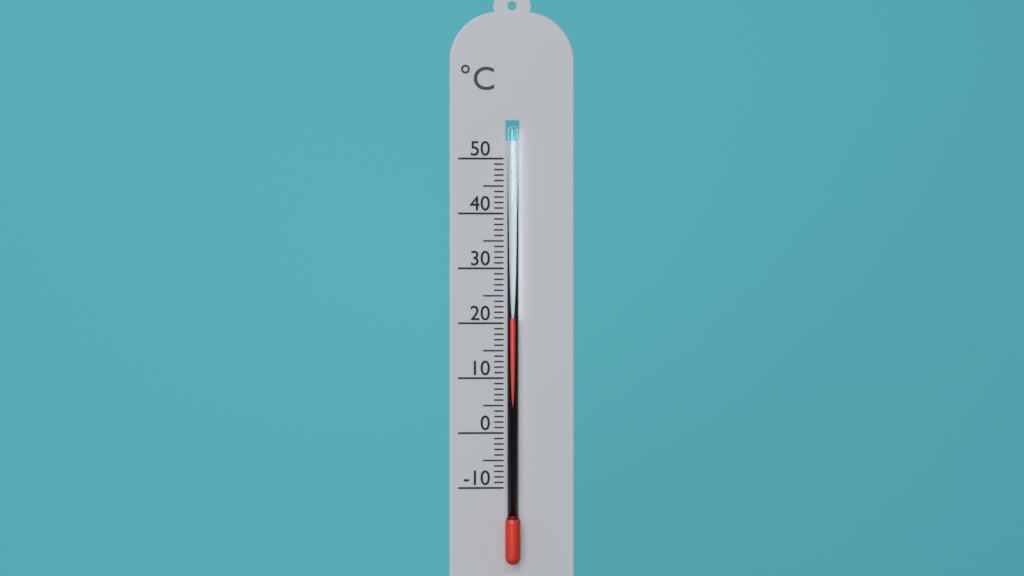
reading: 21 °C
